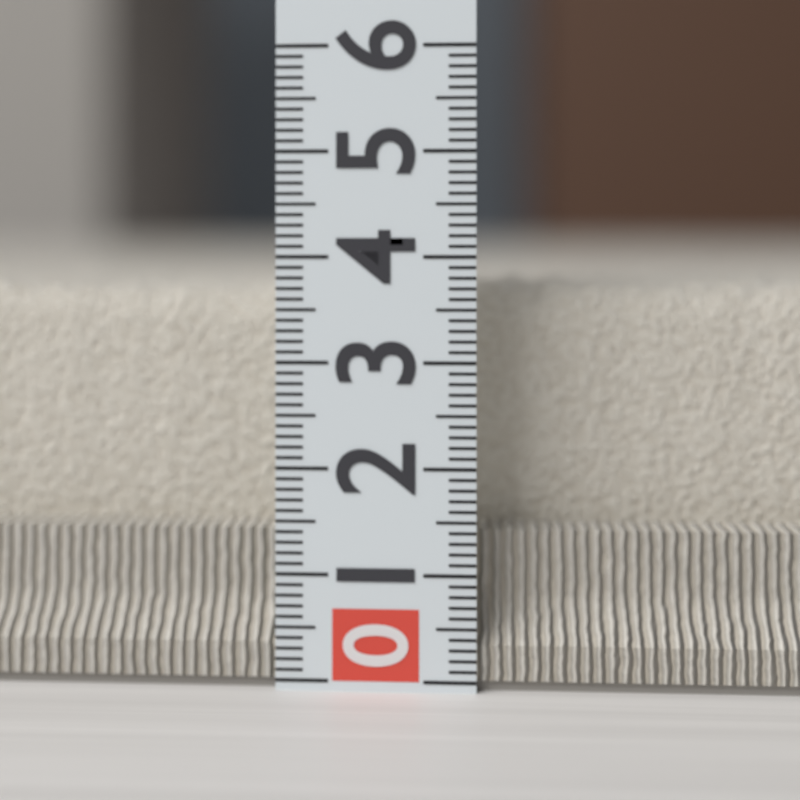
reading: 3.8 (no unit)
